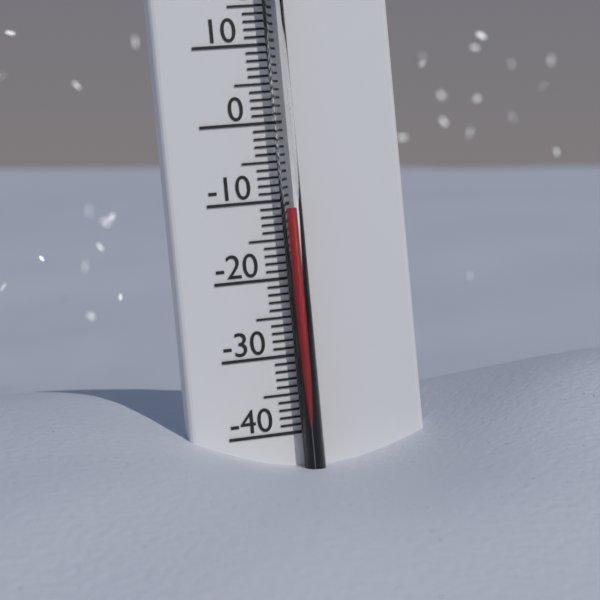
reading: -11 °C
